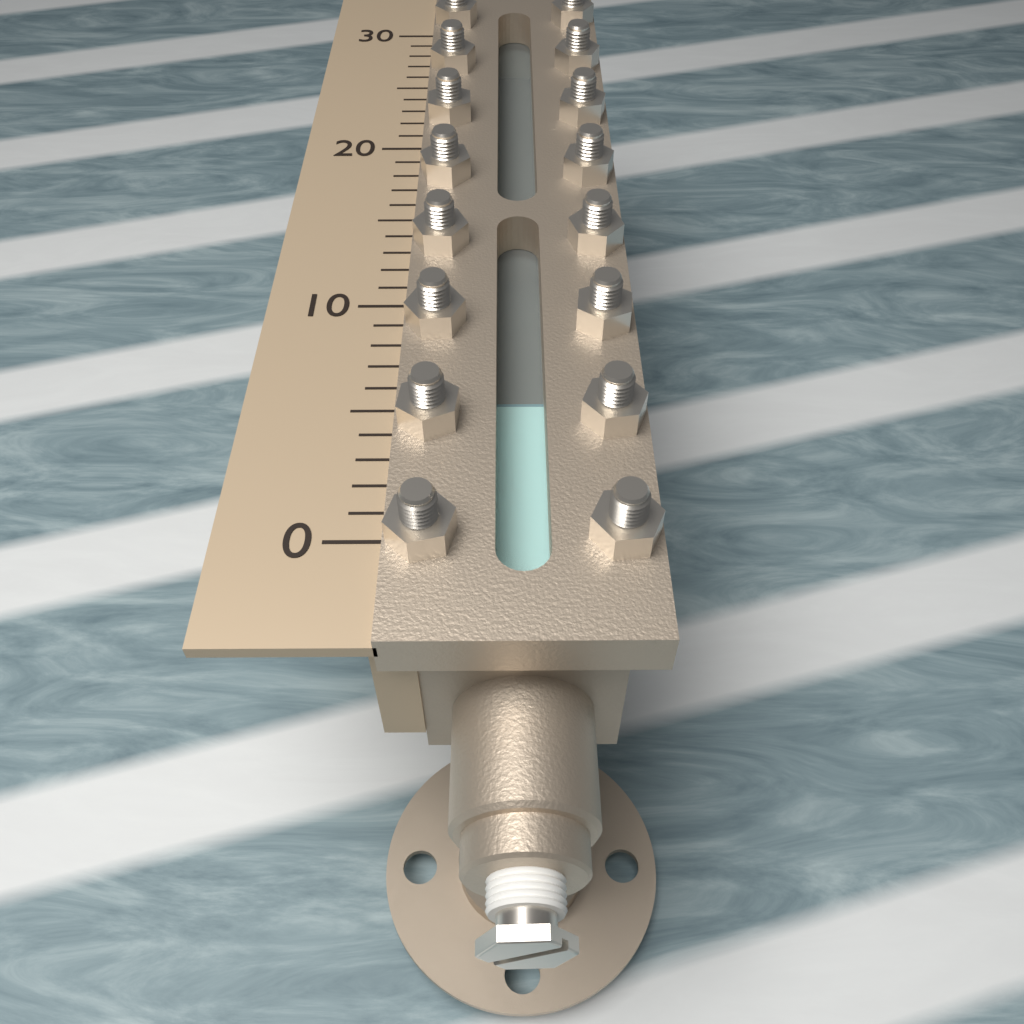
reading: 7 (no unit)
